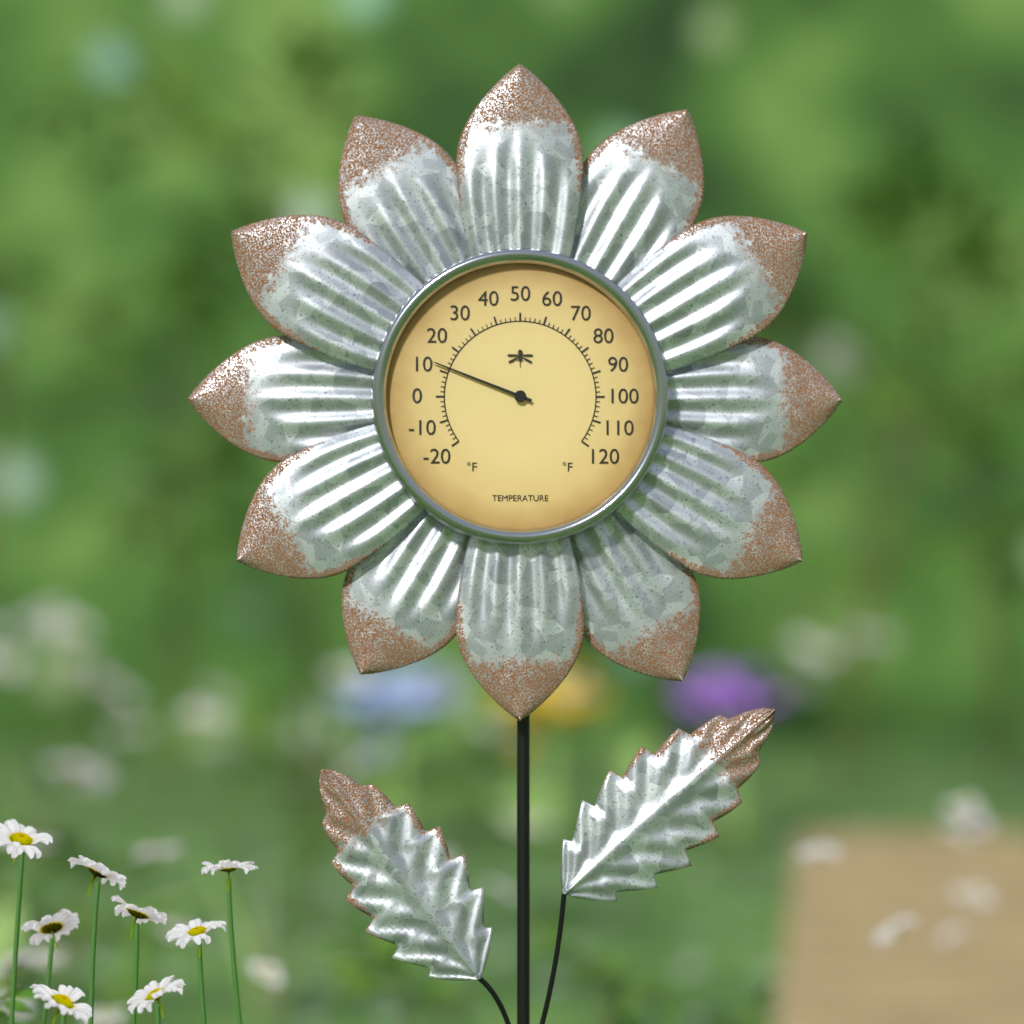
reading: 12 °F
